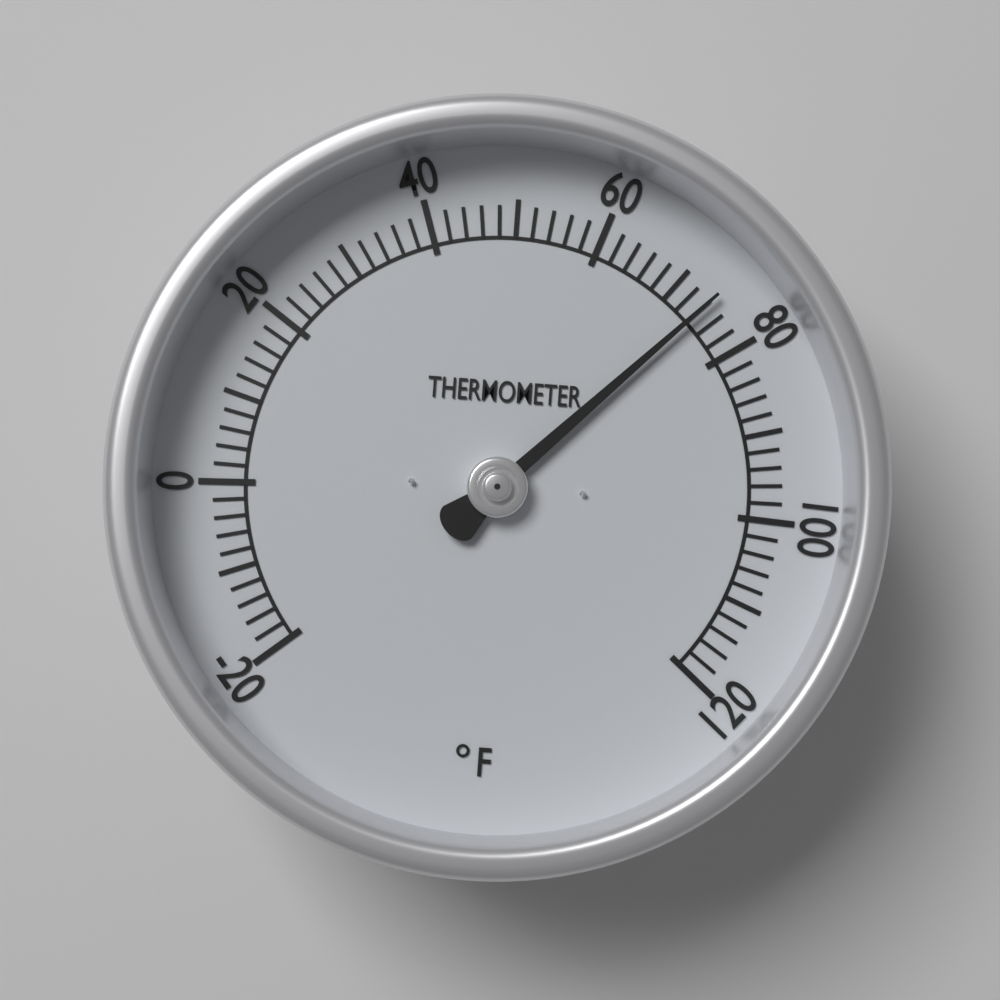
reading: 74 °F
